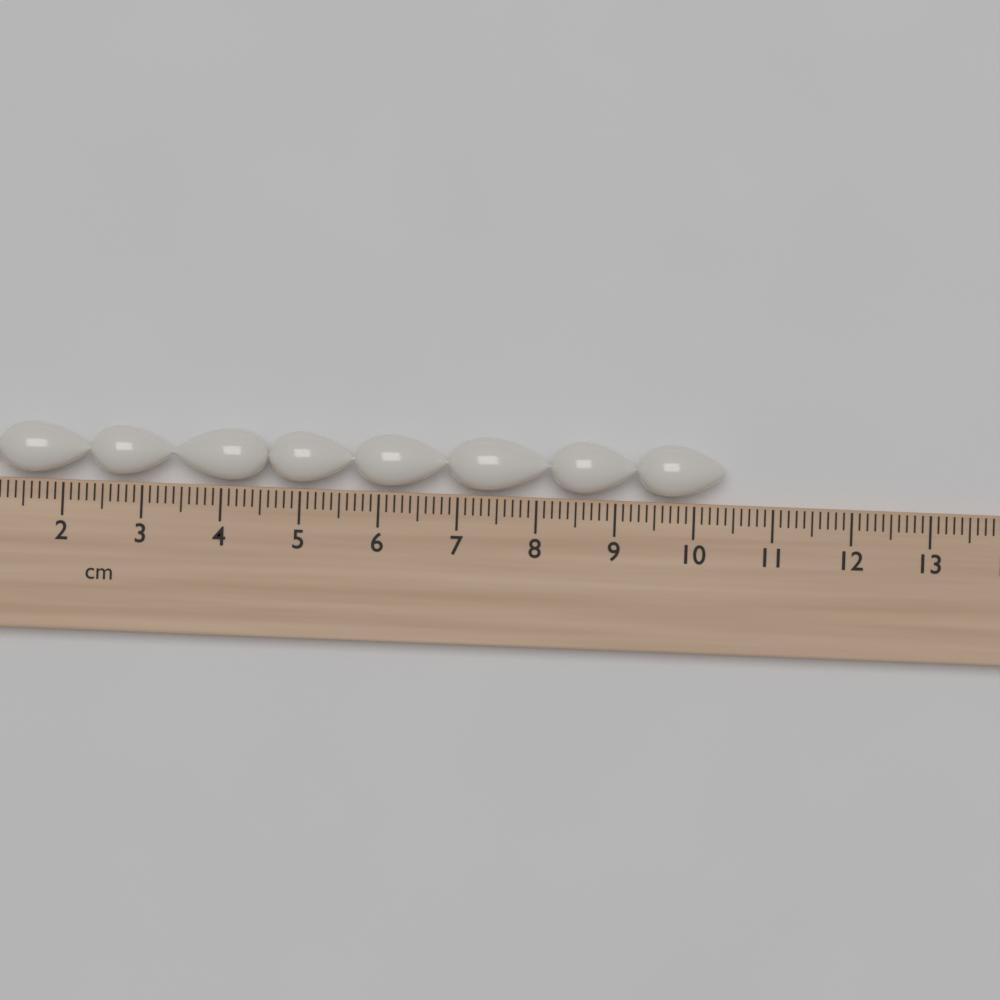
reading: 10.4 cm
